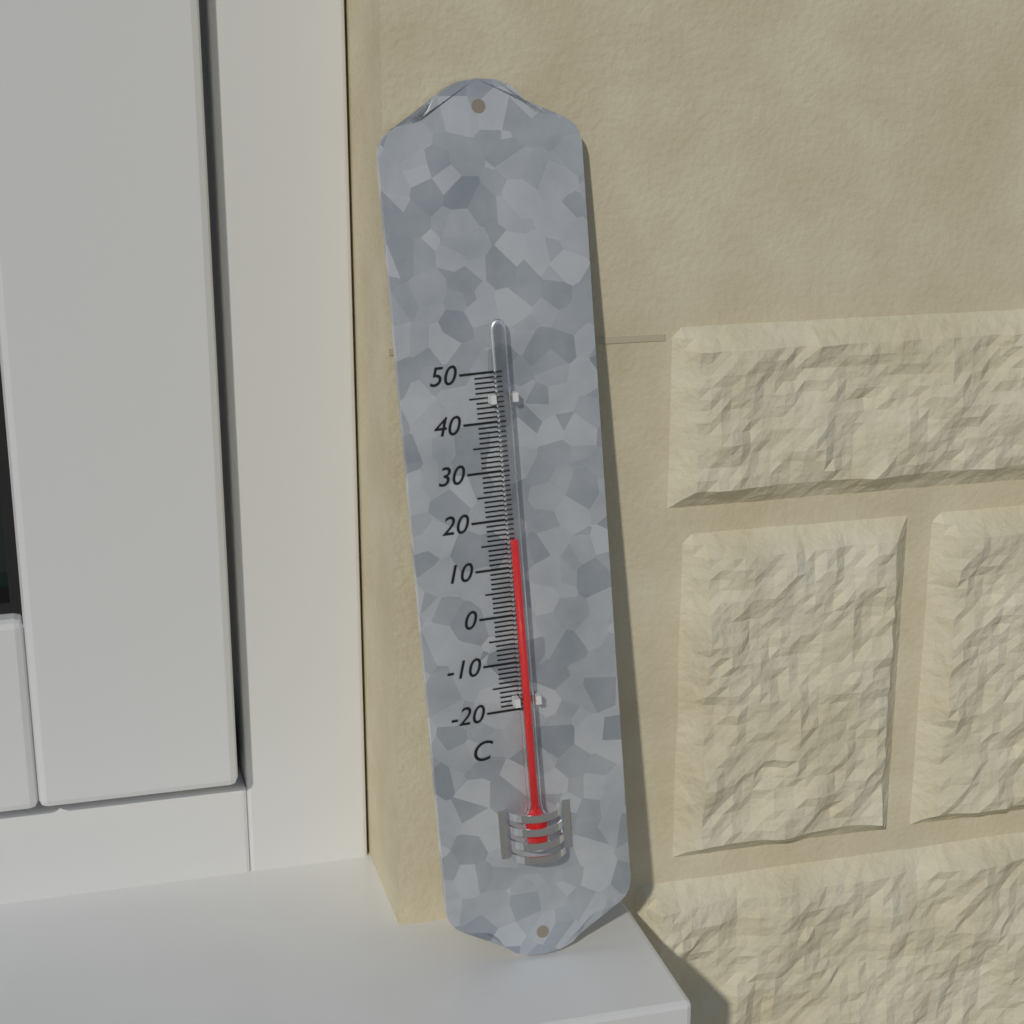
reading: 16 °C
